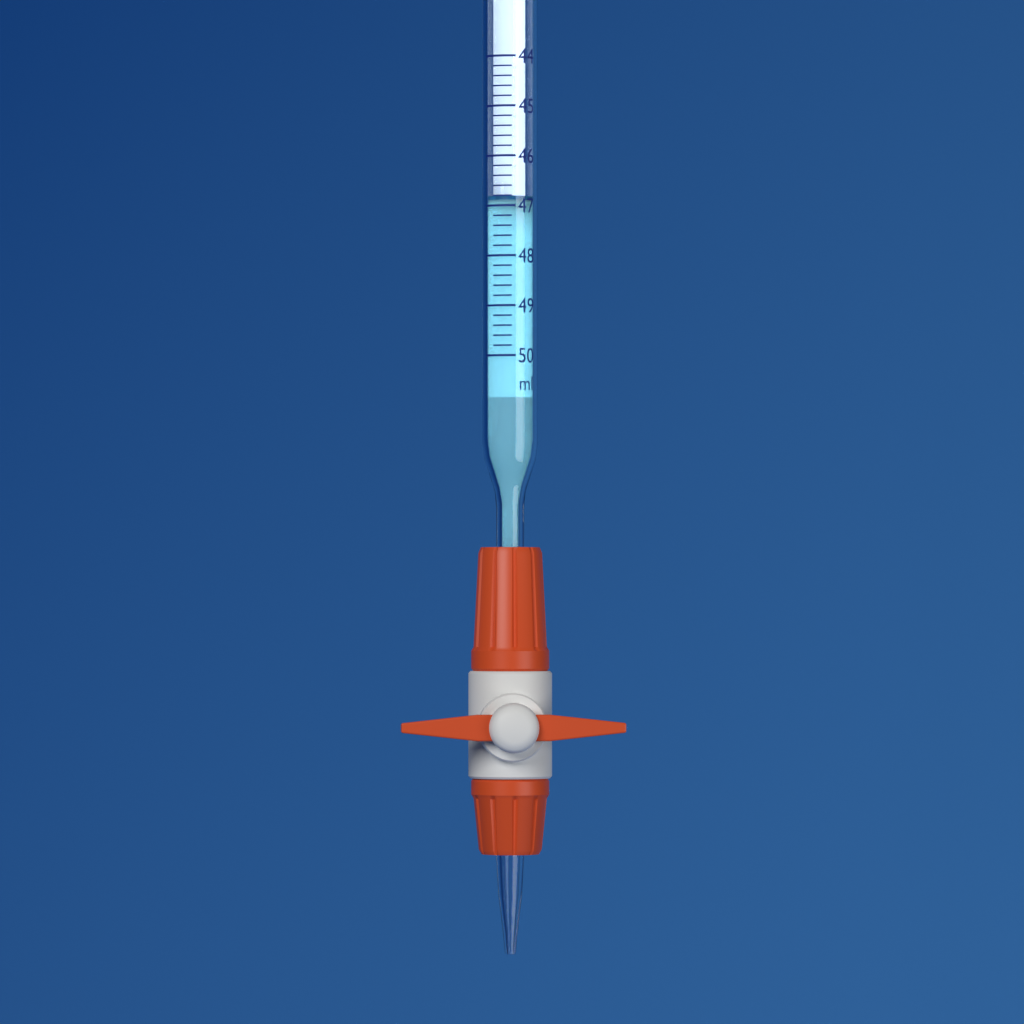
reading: 46.8 ml
